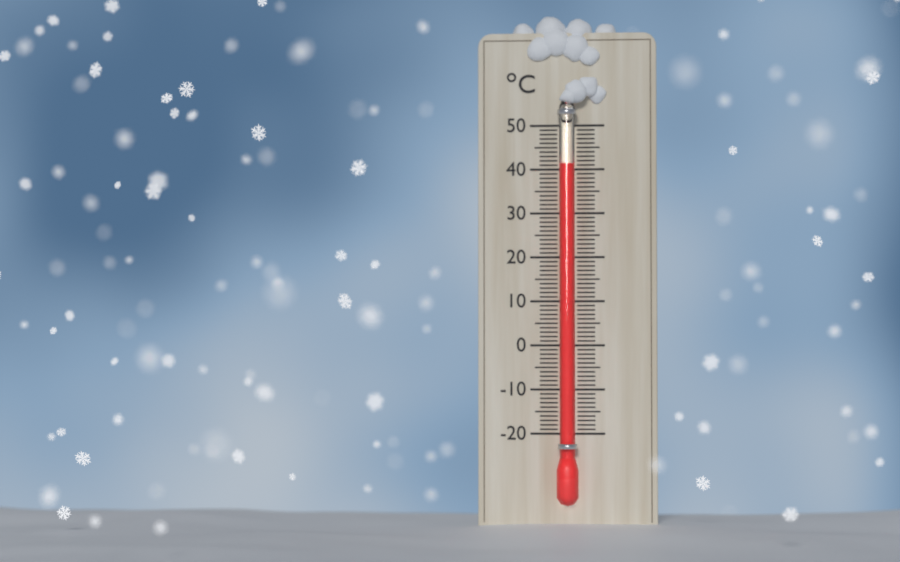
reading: 41 °C
